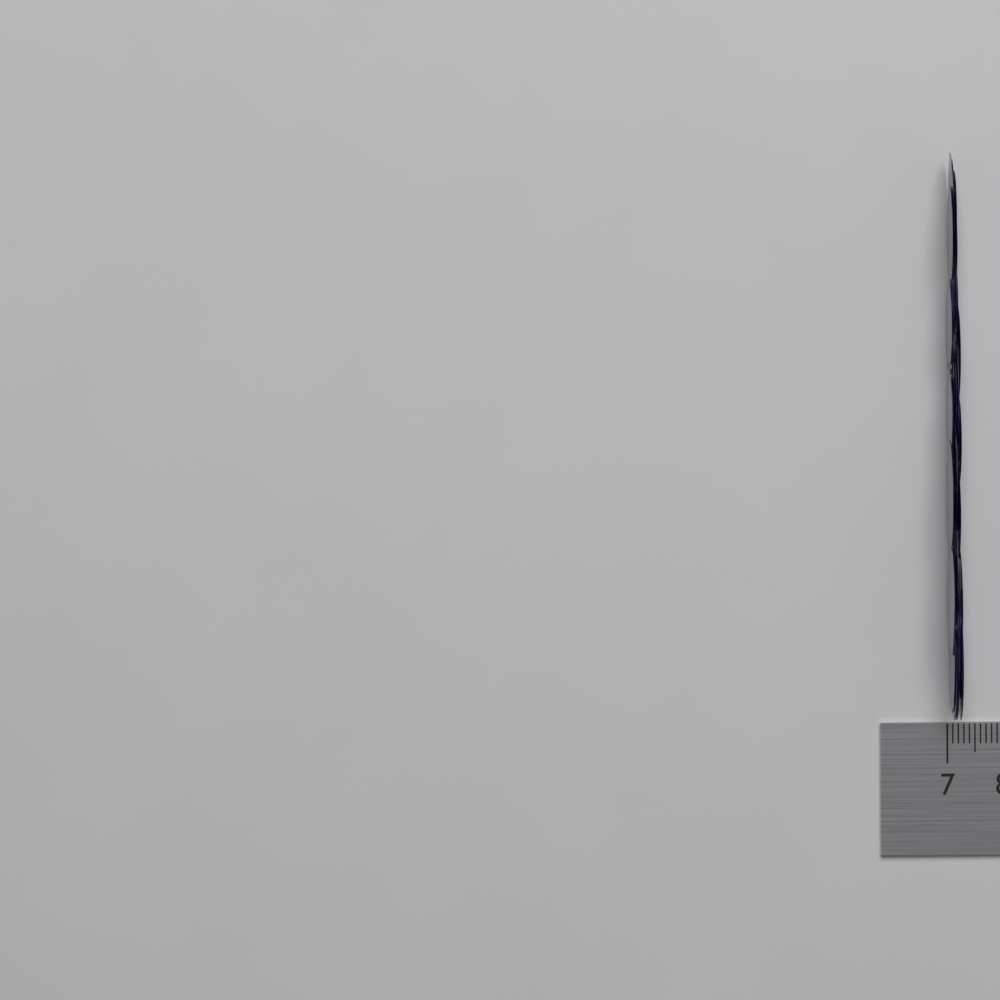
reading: 7.2 (no unit)
